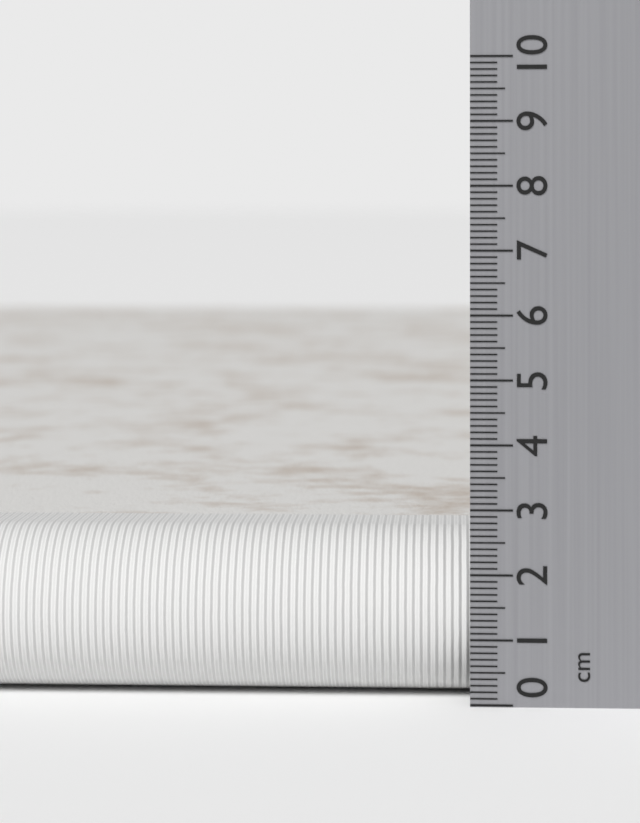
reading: 2.6 cm
